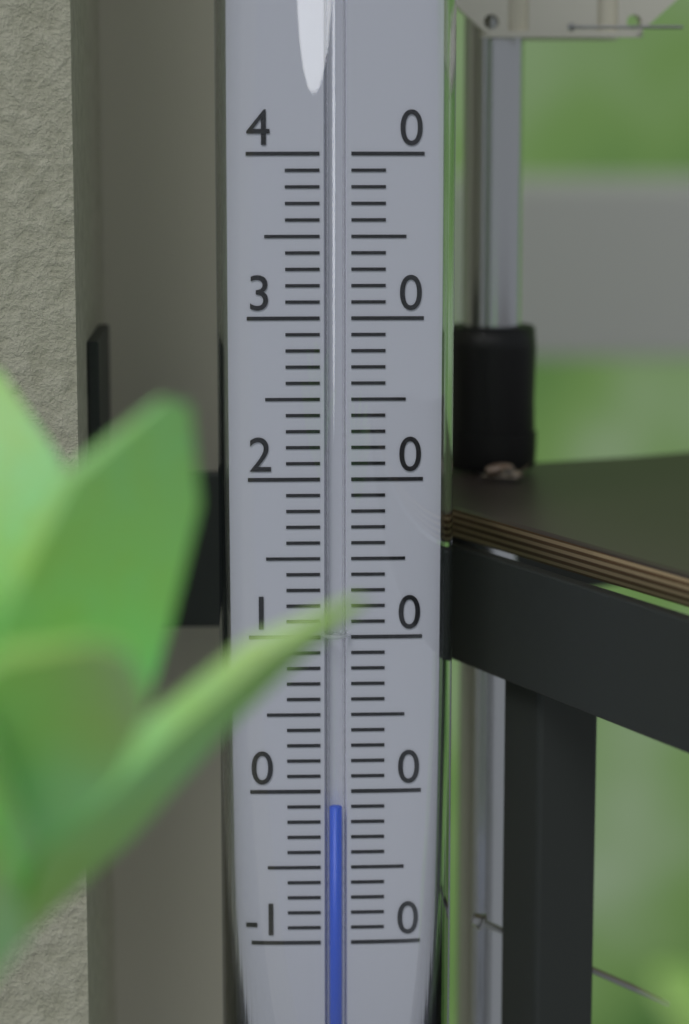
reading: -1 (no unit)
